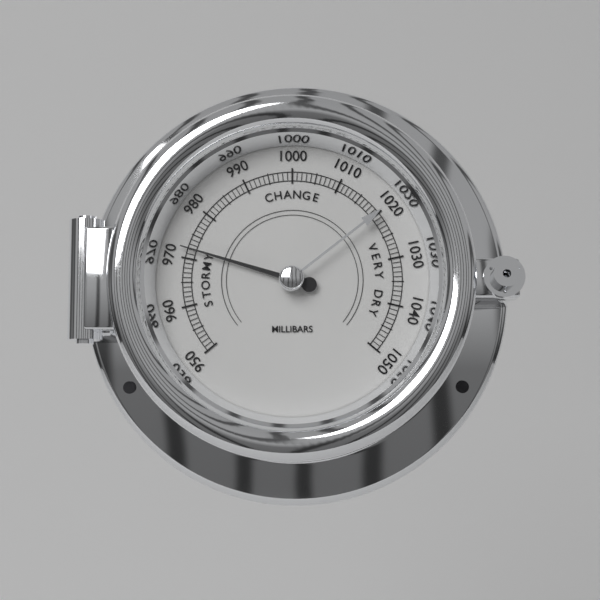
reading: 972 mbar
